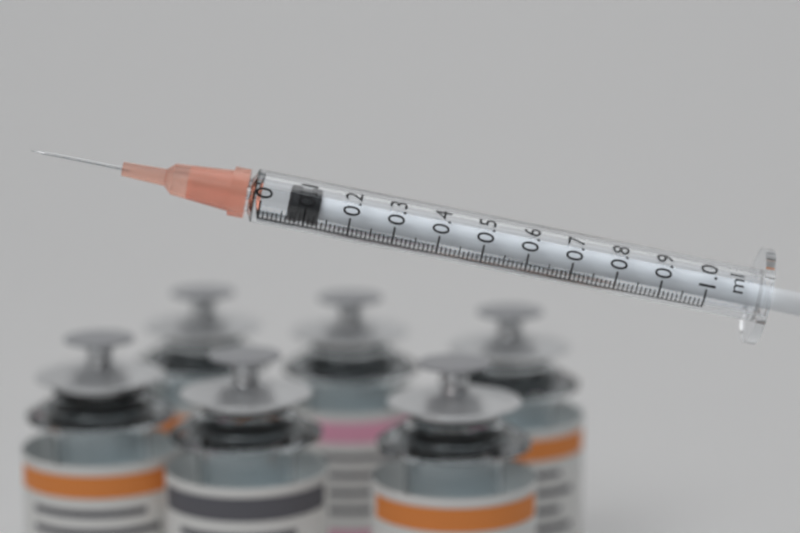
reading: 0.06 ml
